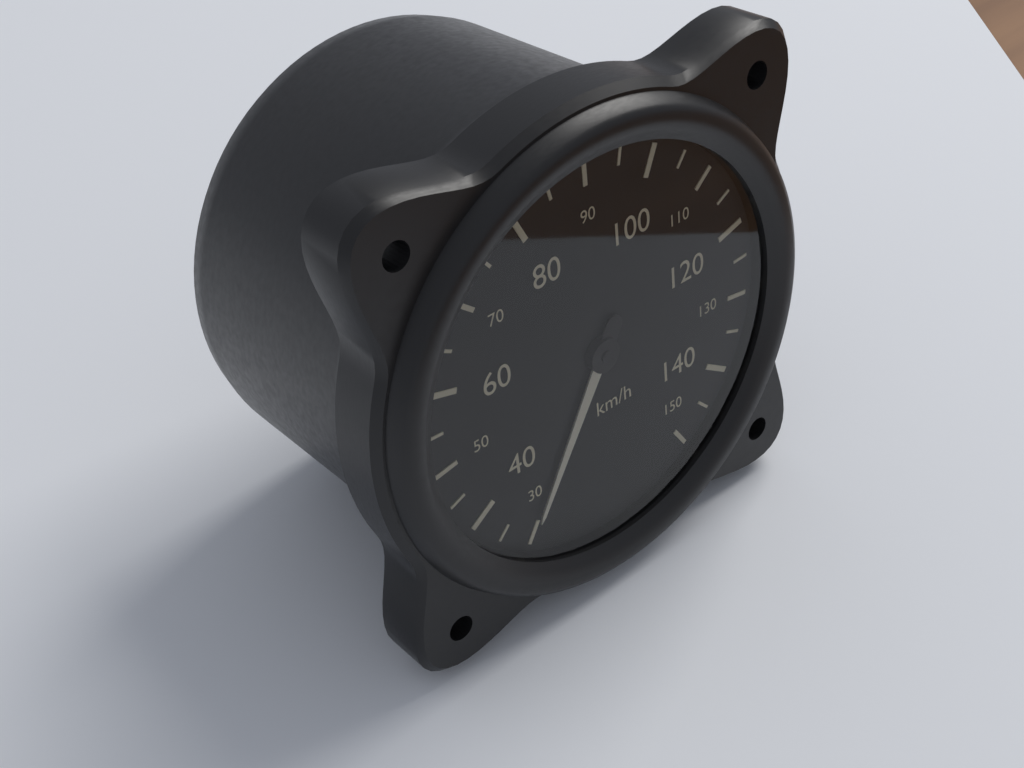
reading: 30 km/h
